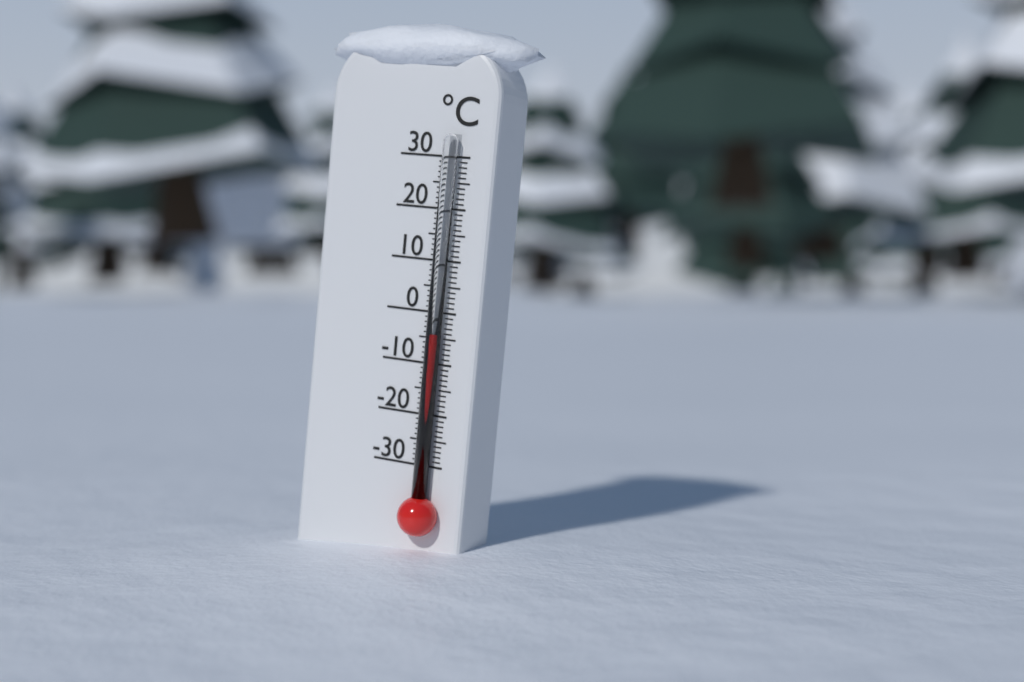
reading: -4 °C
